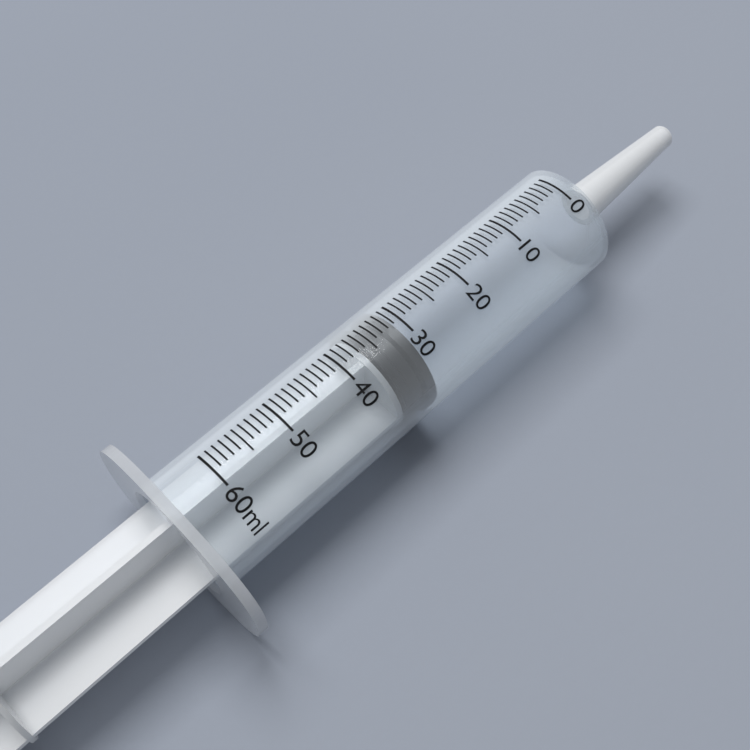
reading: 31 ml
